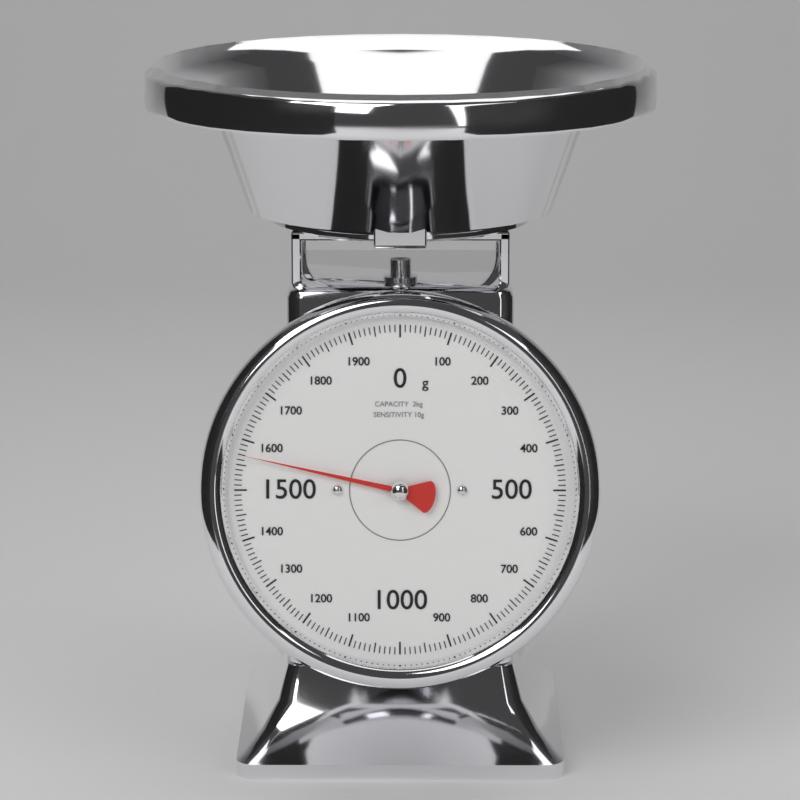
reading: 1570 g
